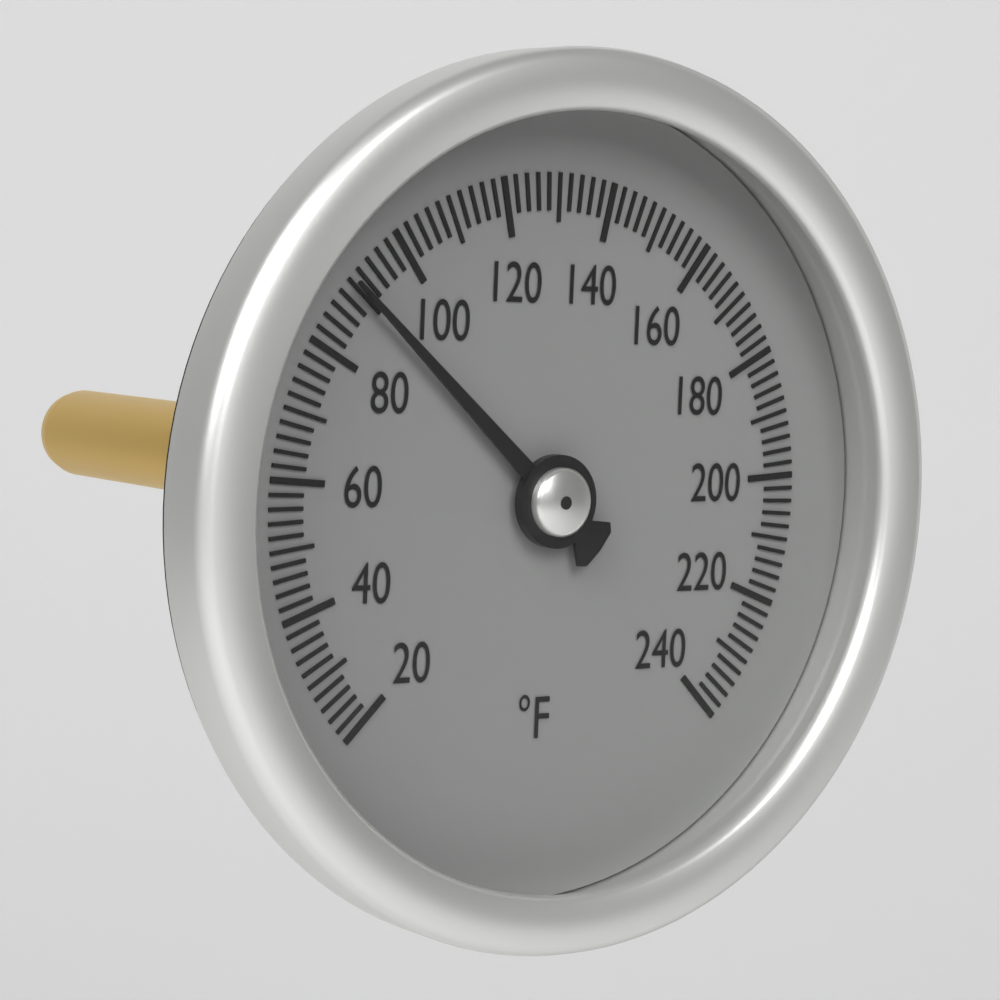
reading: 90 °F
